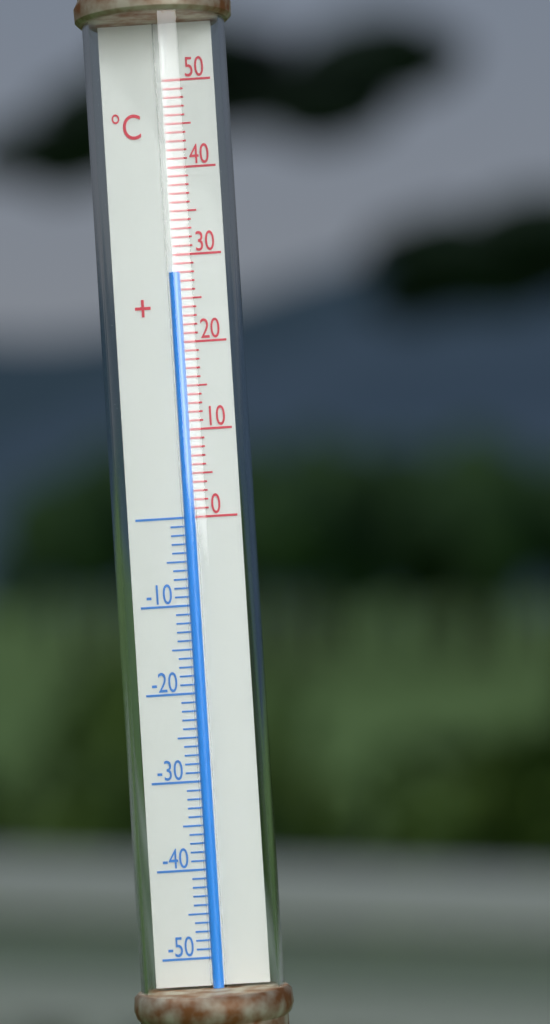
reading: 28 °C
